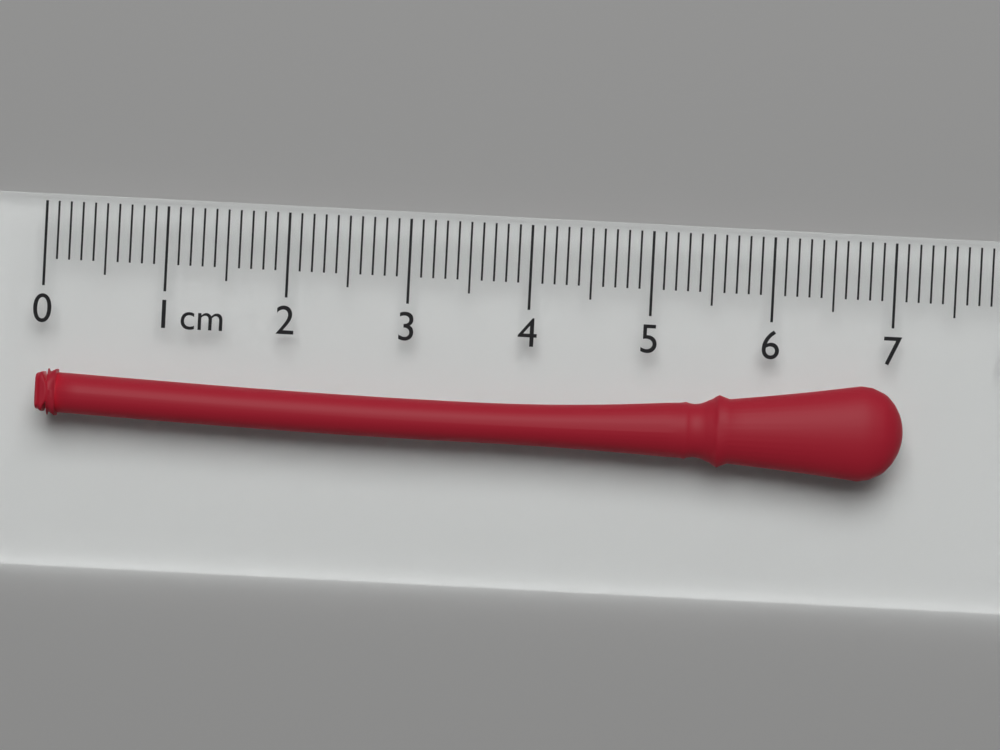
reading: 7.1 cm
